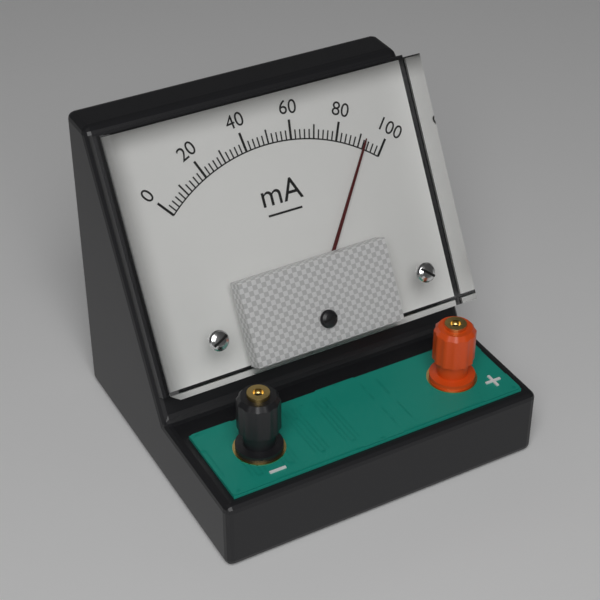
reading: 92 mA
